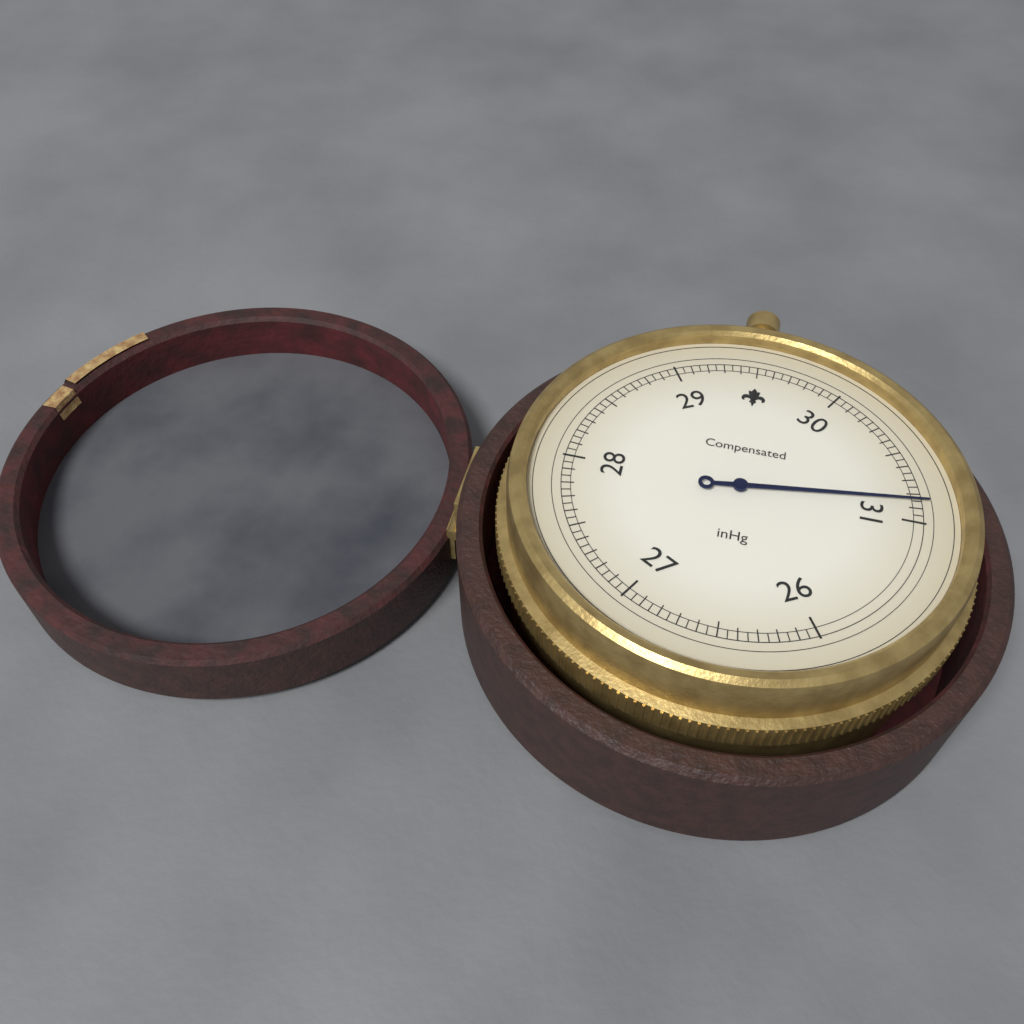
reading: 30.85 inHg
